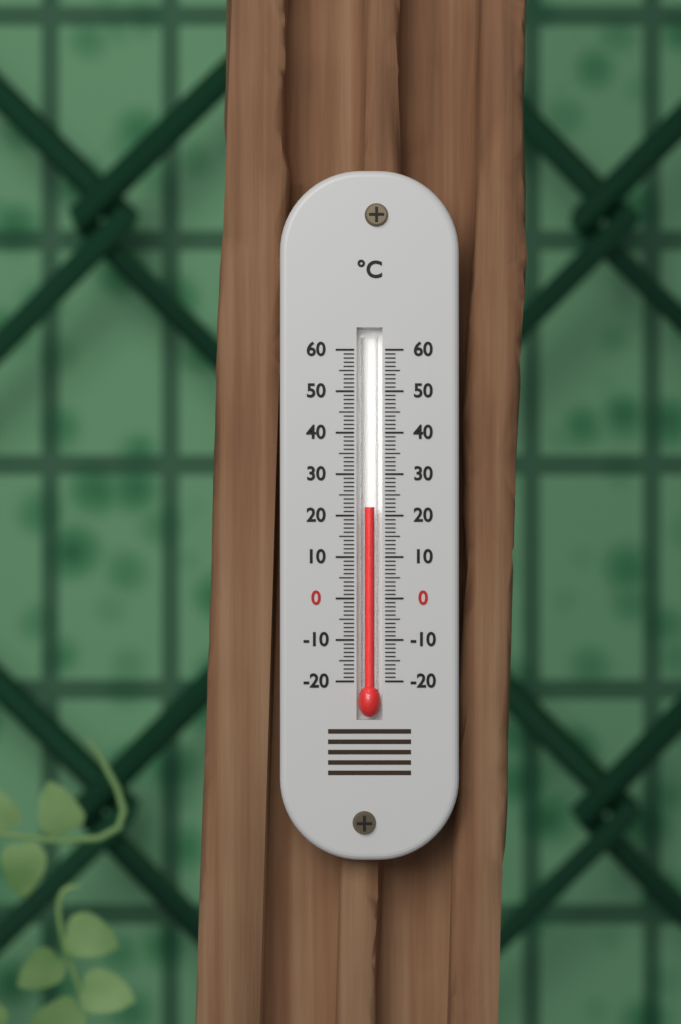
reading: 22 °C
